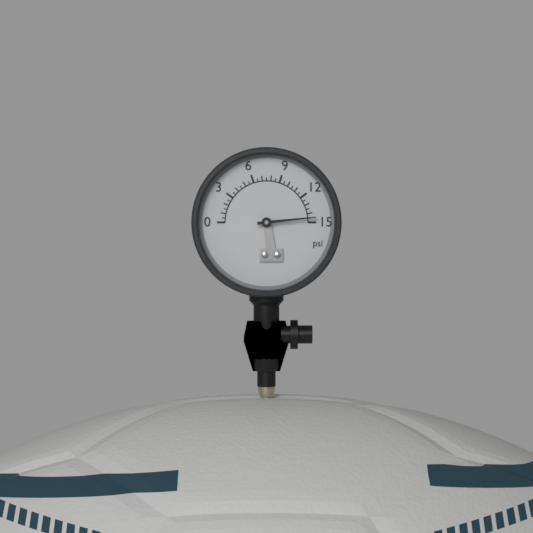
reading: 14.5 psi
